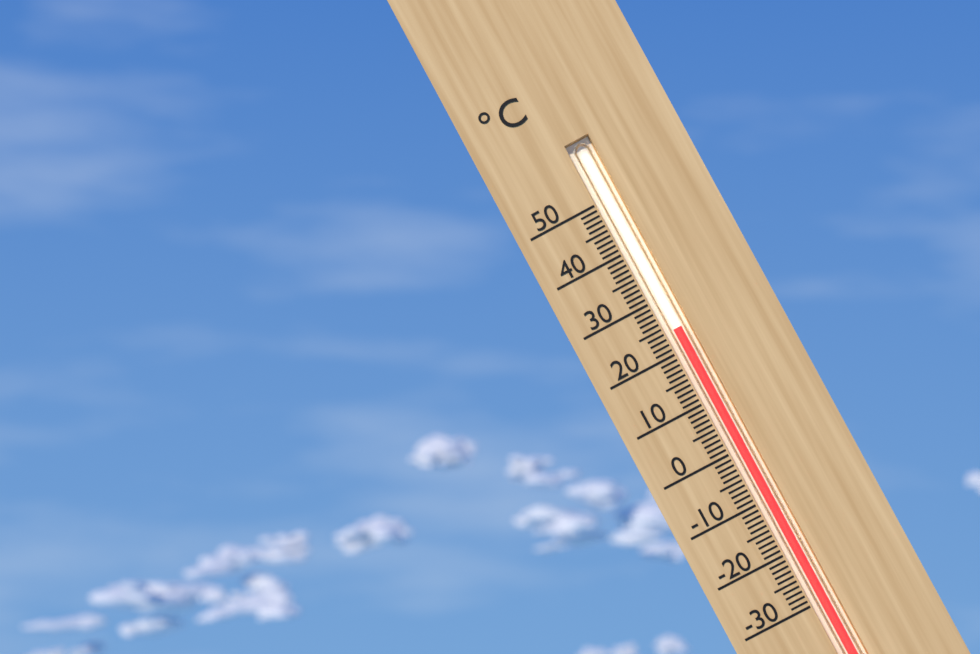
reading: 24 °C
